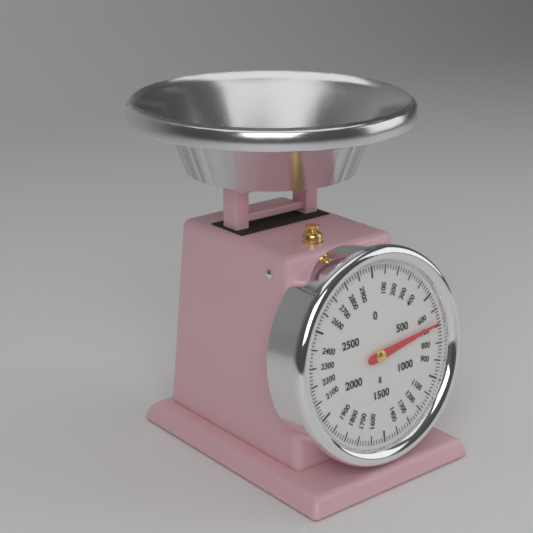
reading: 680 g
